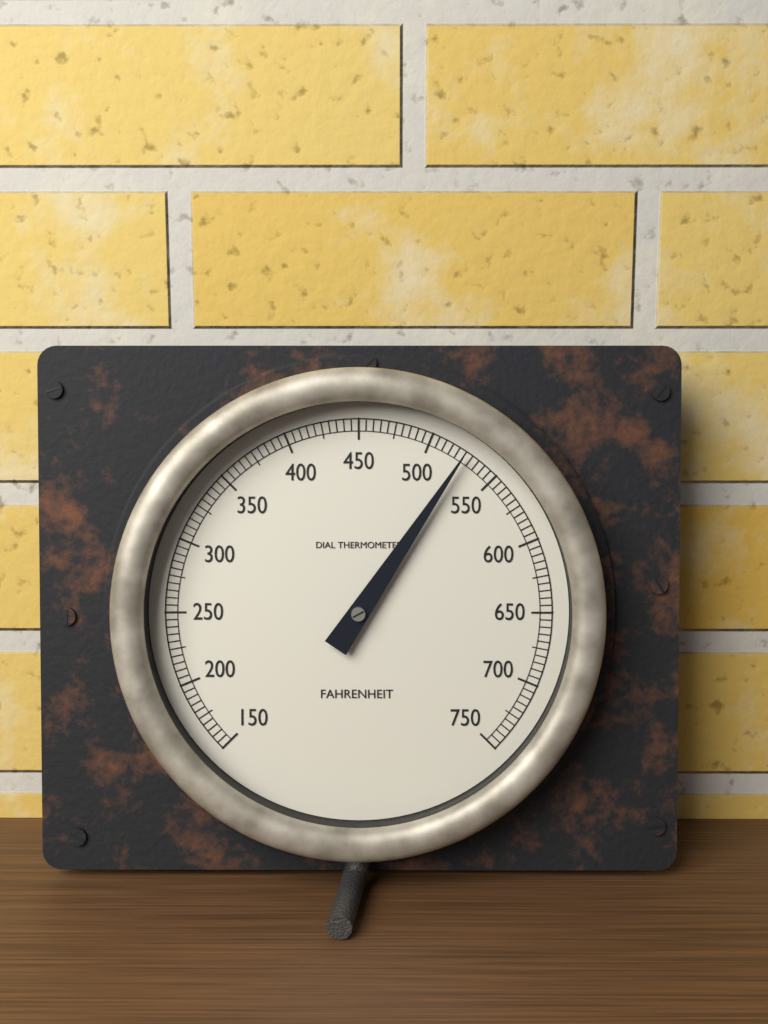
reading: 525 °F
